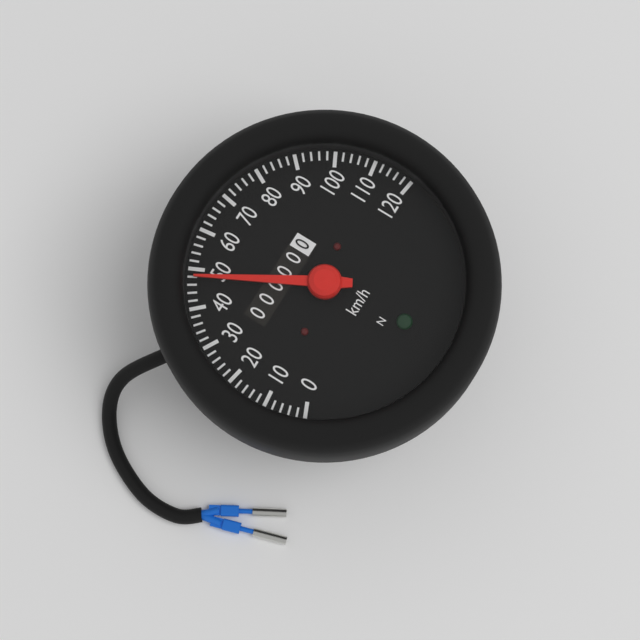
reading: 48 km/h
